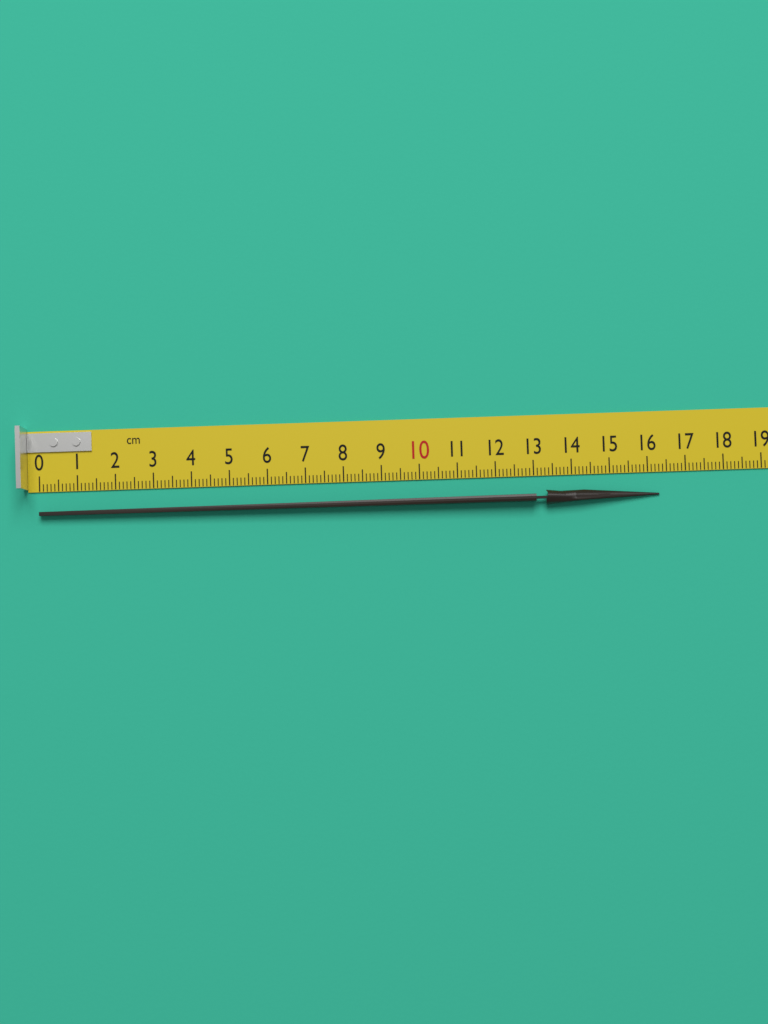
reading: 16.3 cm
